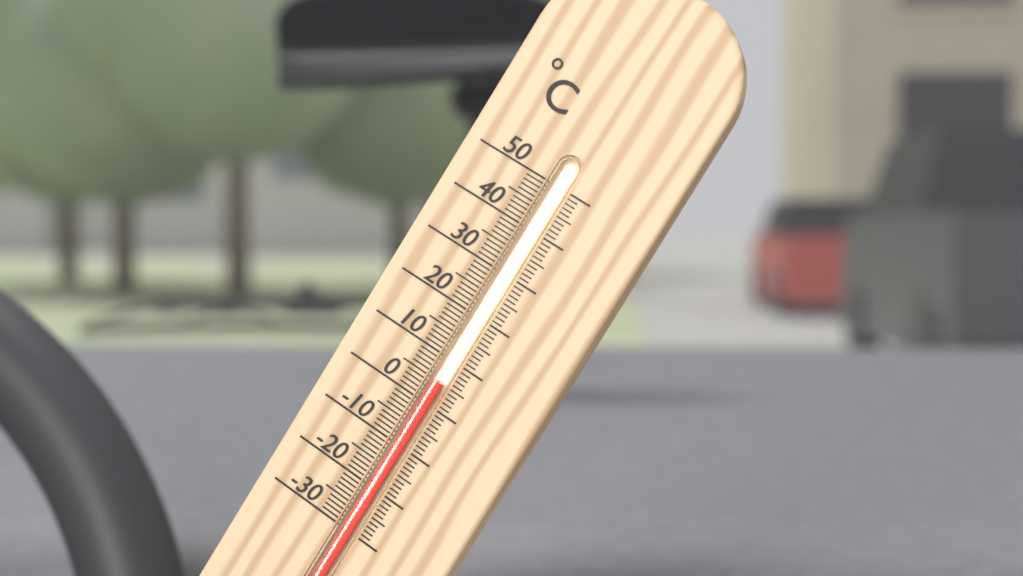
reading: 5 °C
